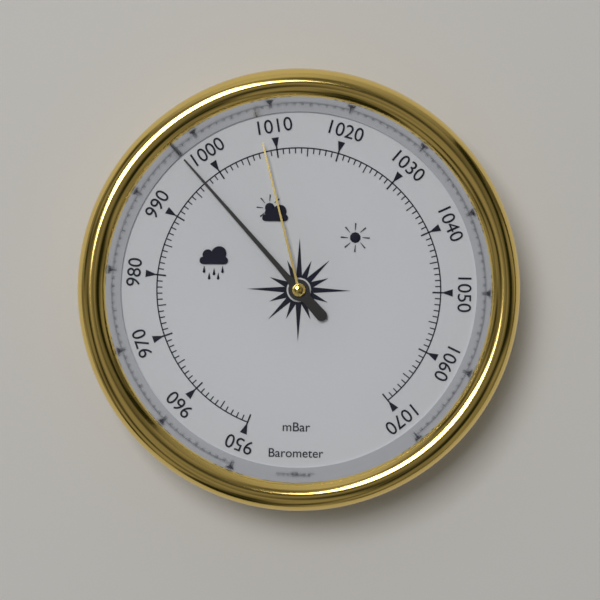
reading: 997 mbar
